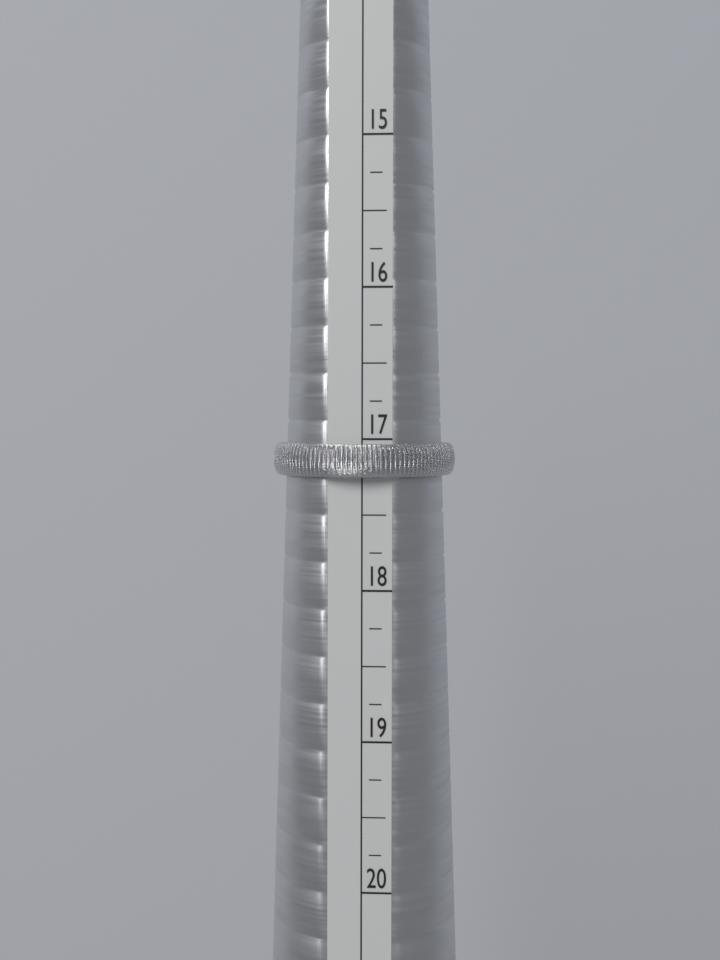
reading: 17.25 (no unit)
